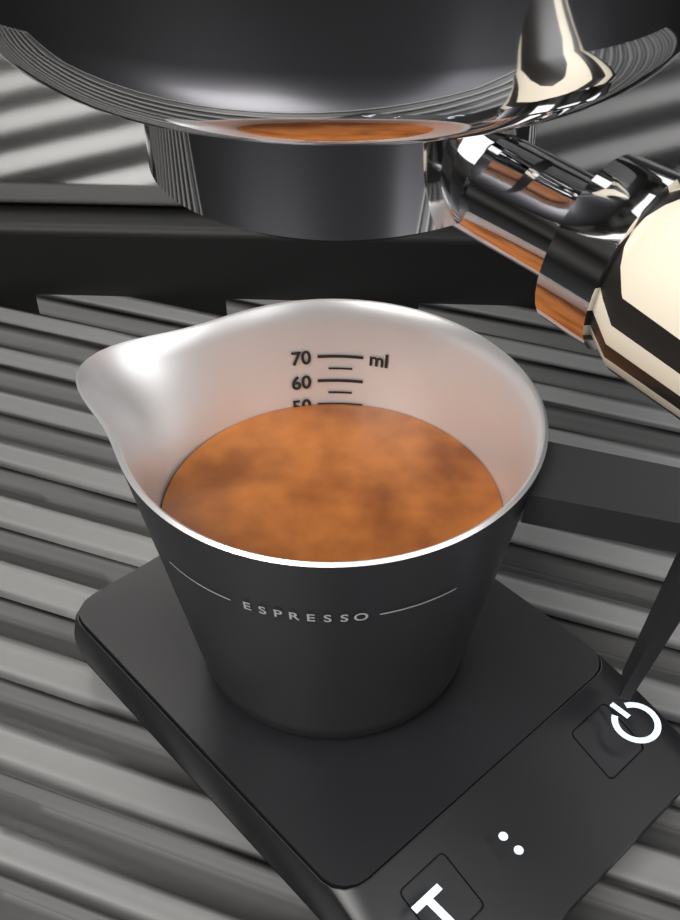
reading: 50 ml
